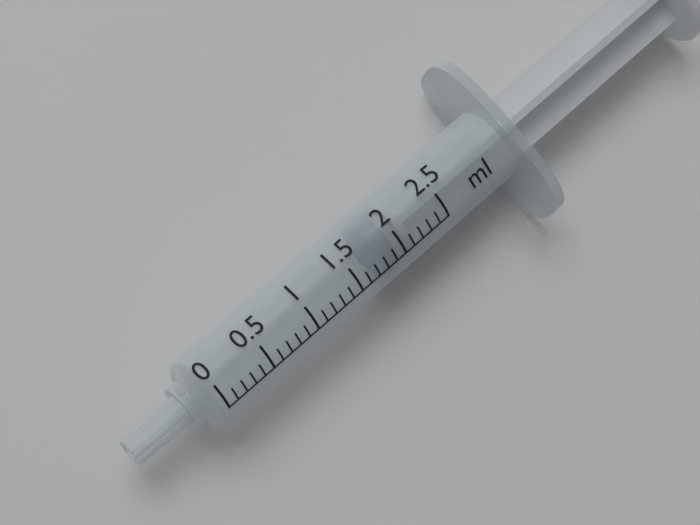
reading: 1.8 ml
